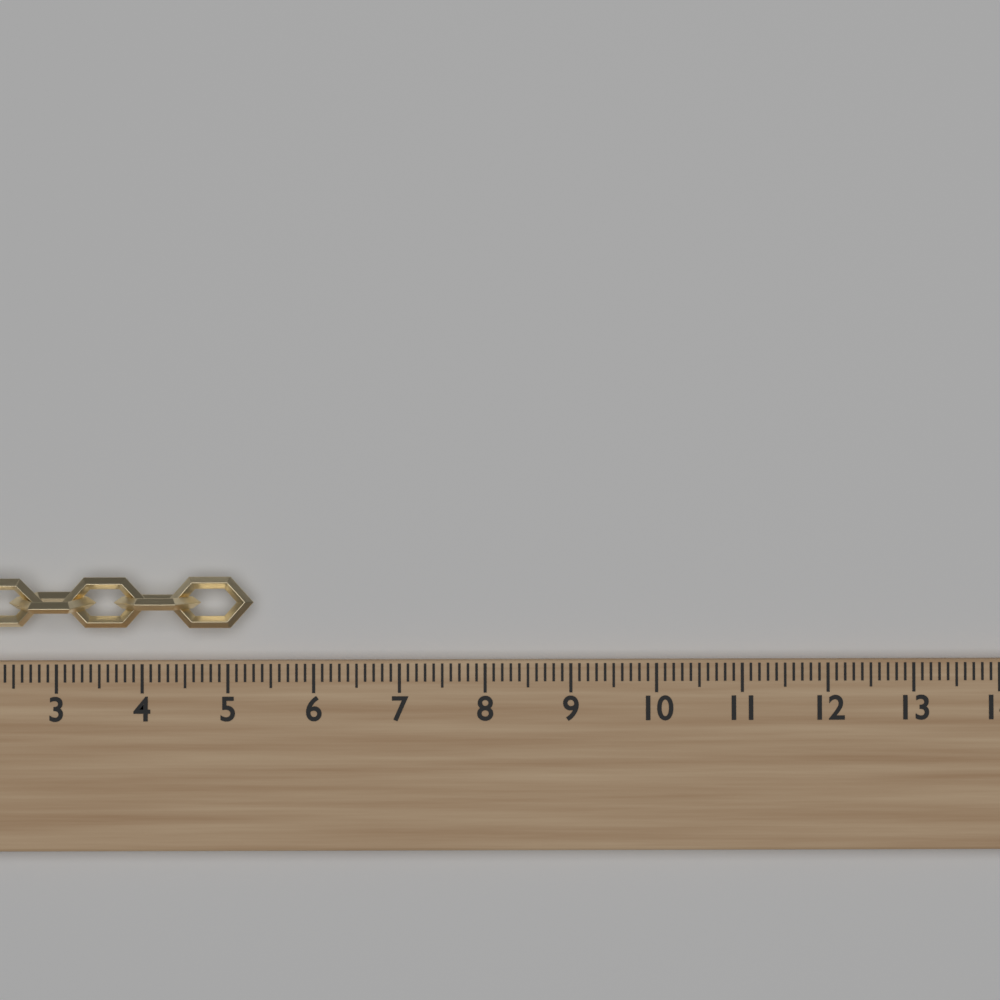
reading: 5.3 (no unit)
